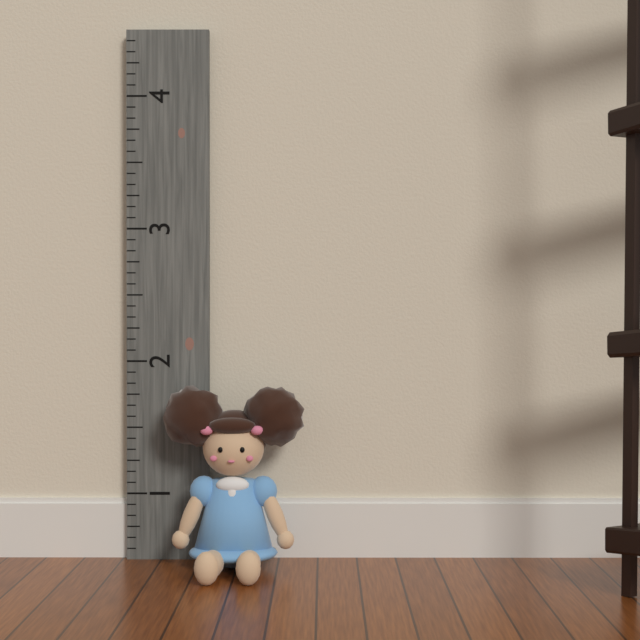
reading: 1.833333 (no unit)
